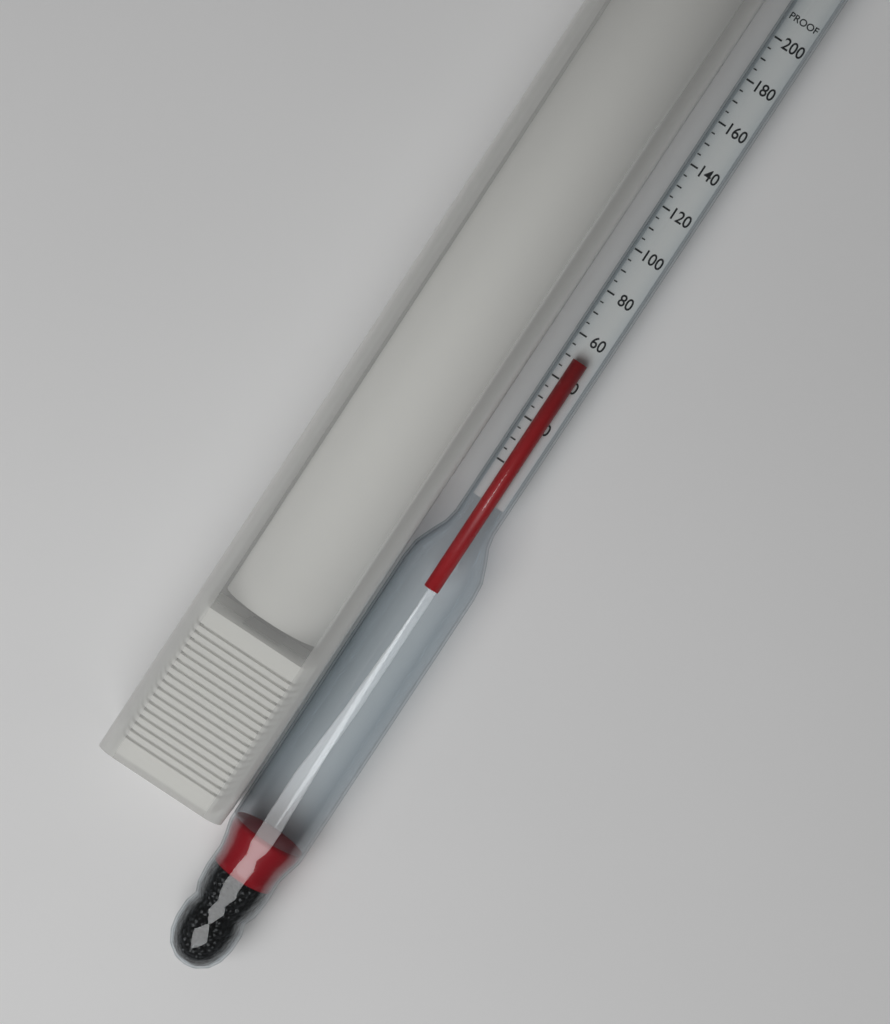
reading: 50 proof
